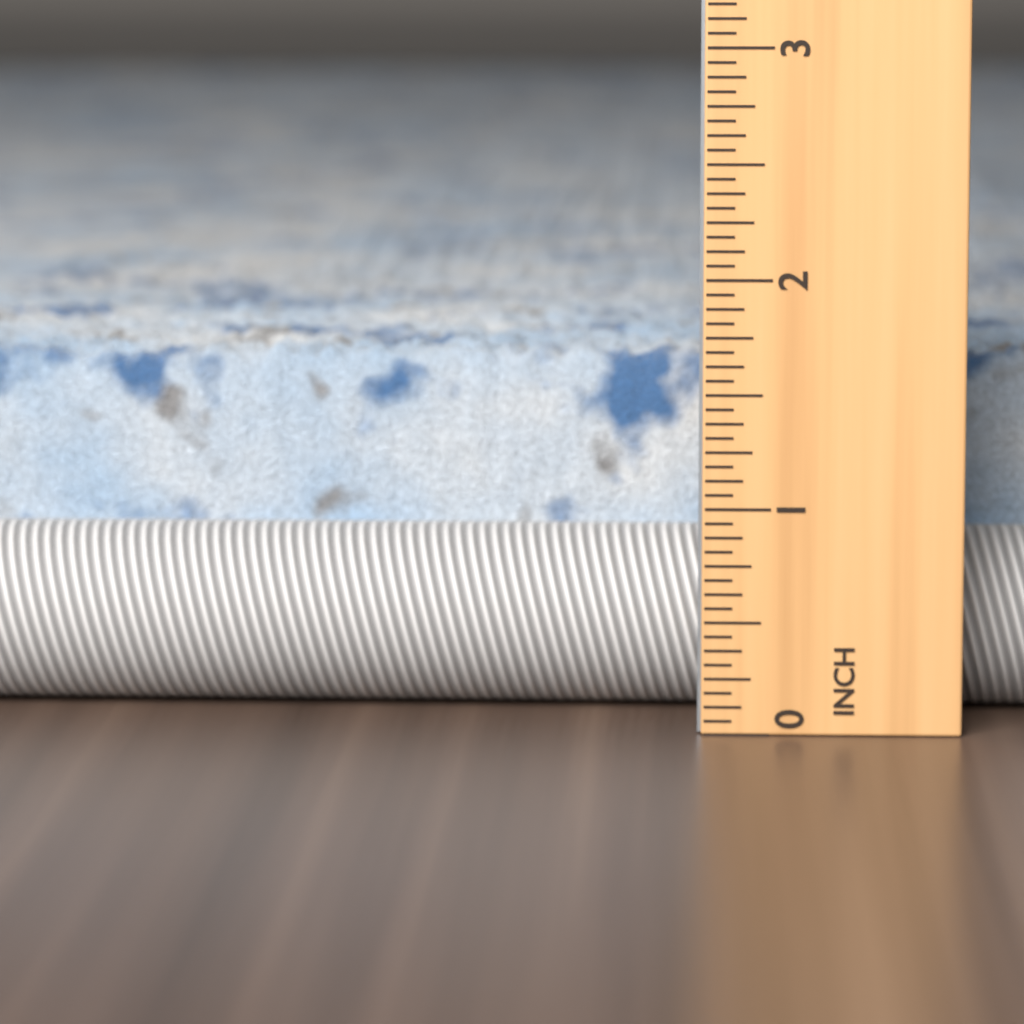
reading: 1.6250 in
